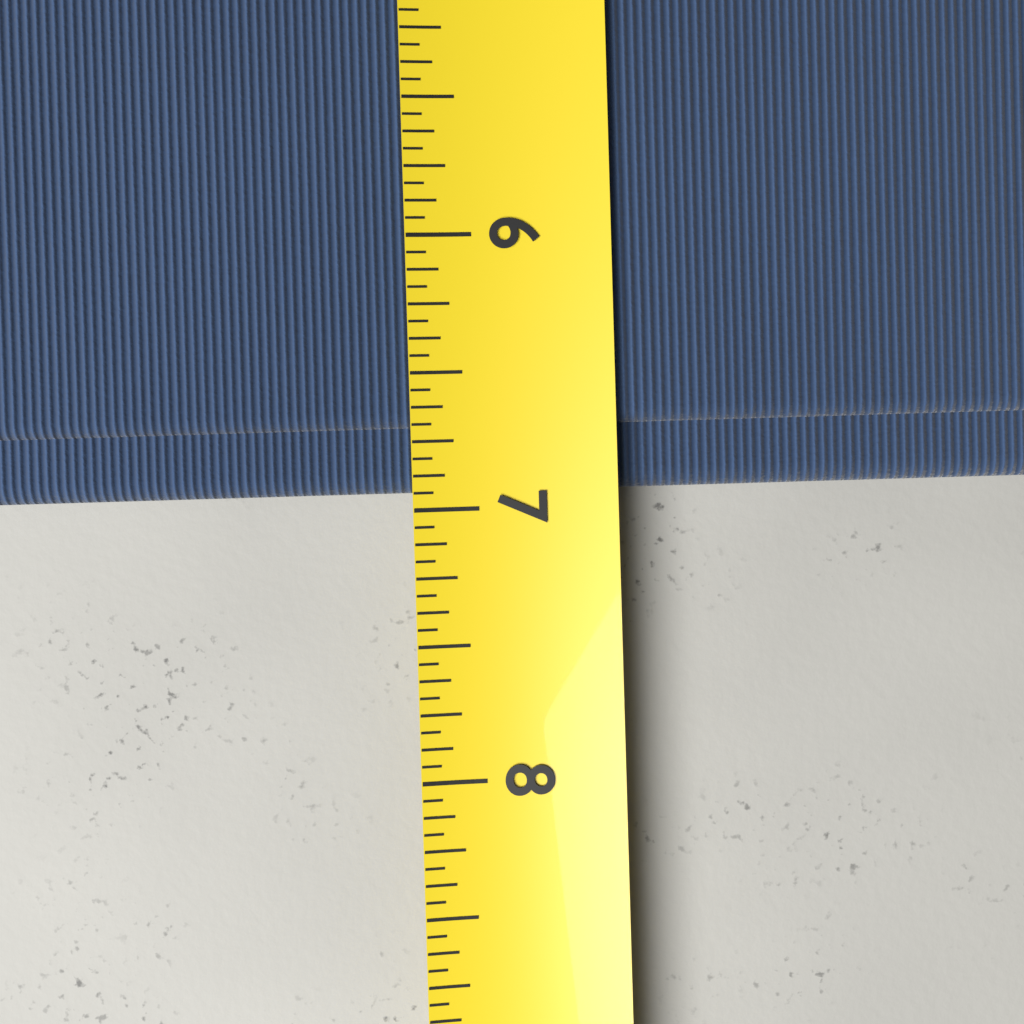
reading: 6.9375 (no unit)
